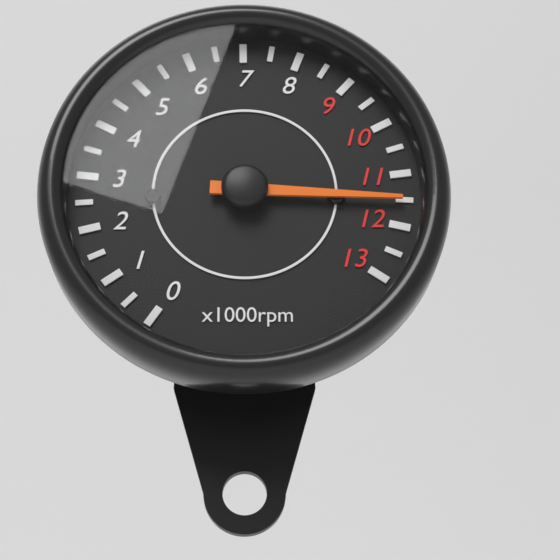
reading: 11500 rpm
